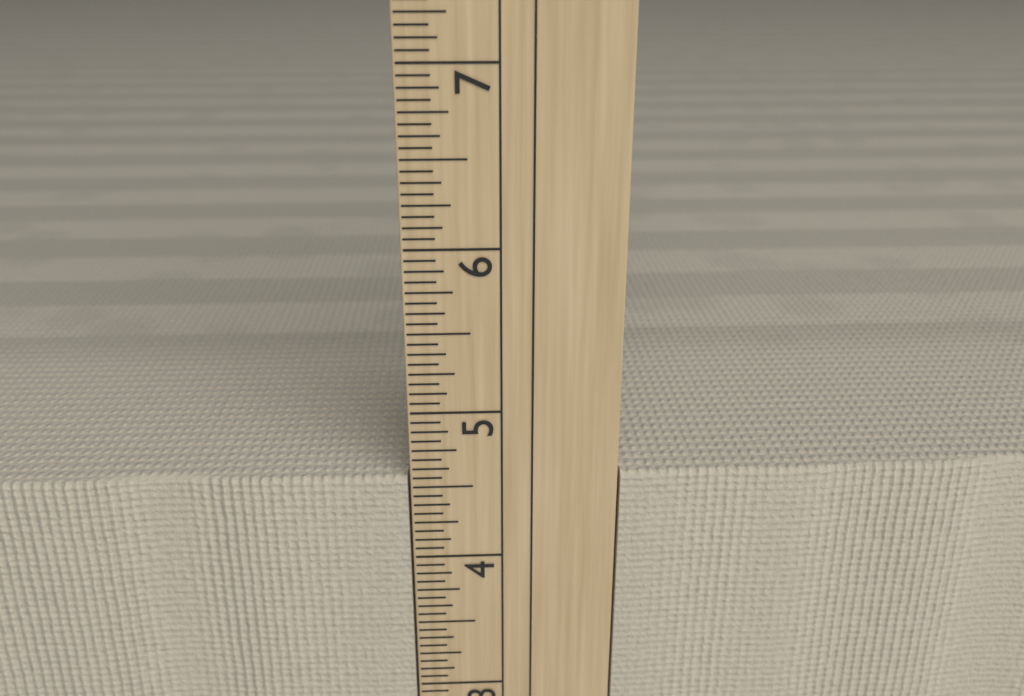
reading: 4.5625 in
